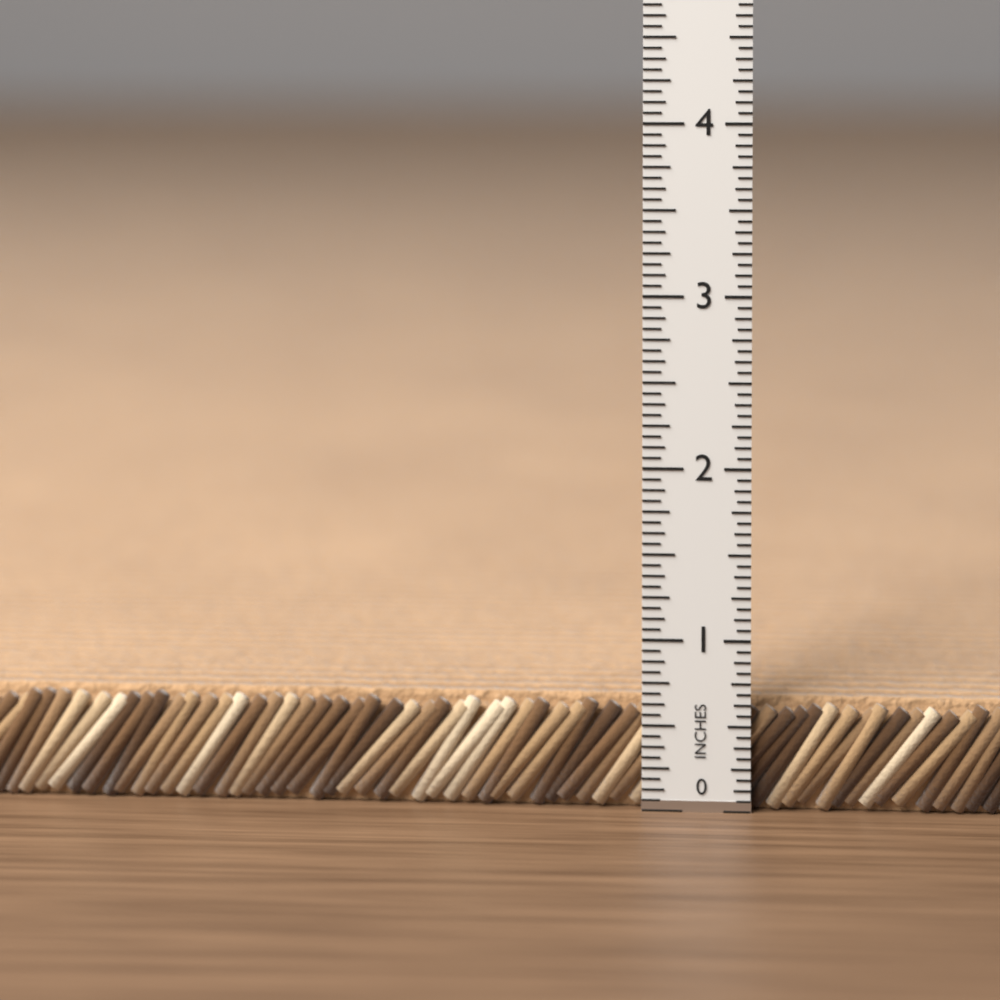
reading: 0.6250 in
